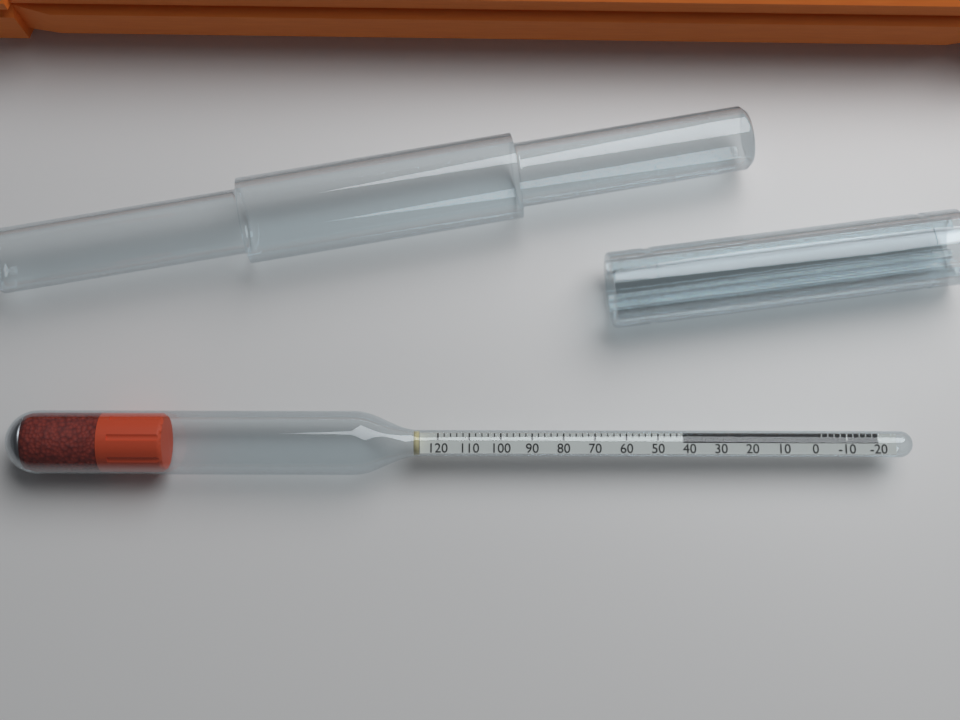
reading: 42 (no unit)
